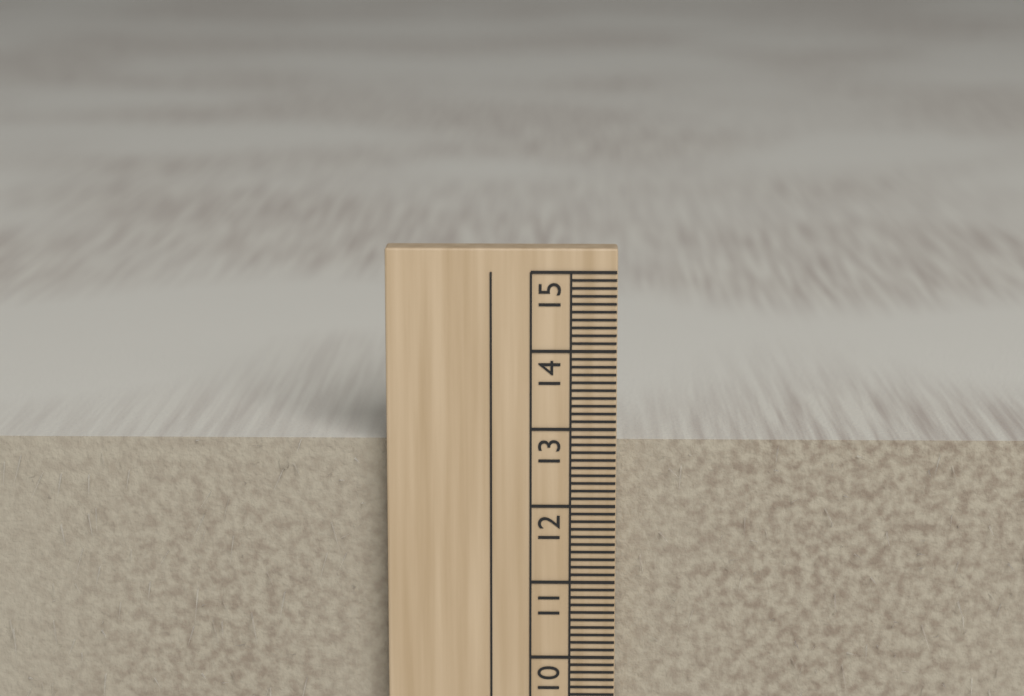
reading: 12.8 cm
